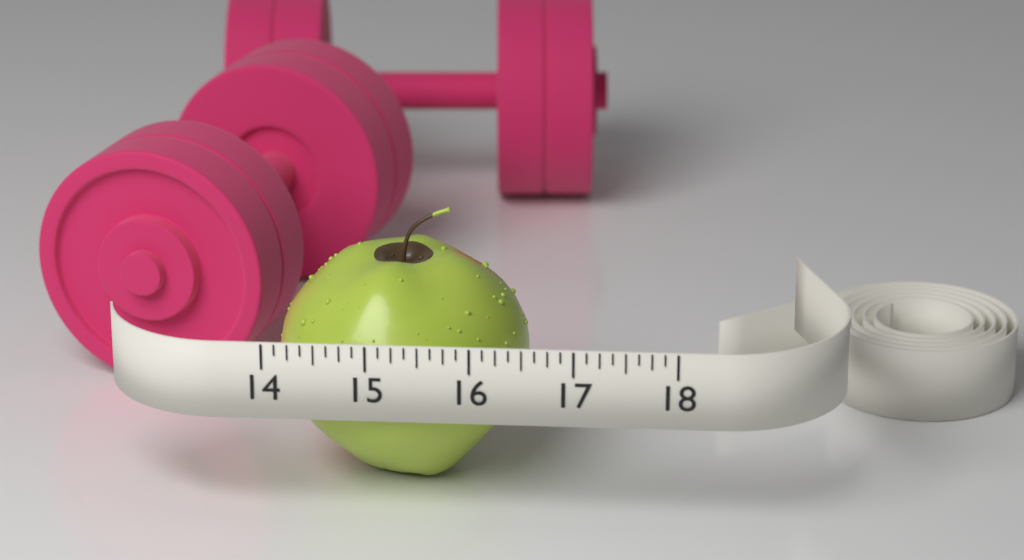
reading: 16.500 (no unit)
